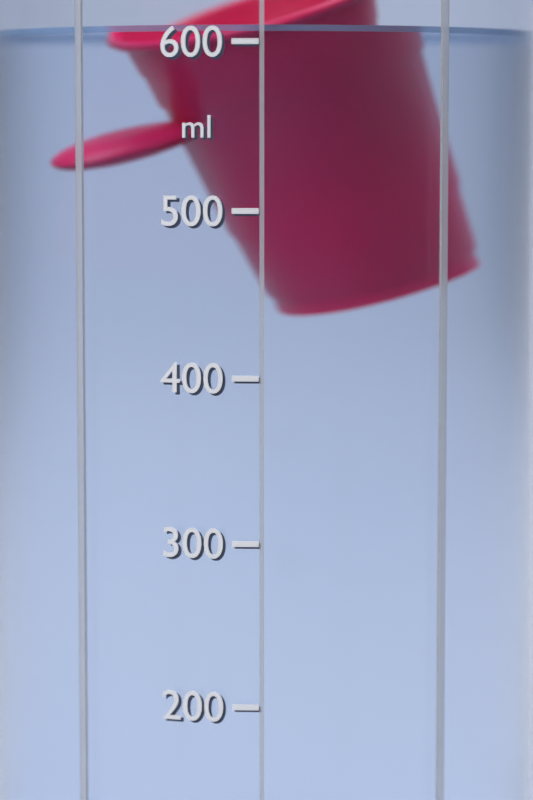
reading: 610 ml
